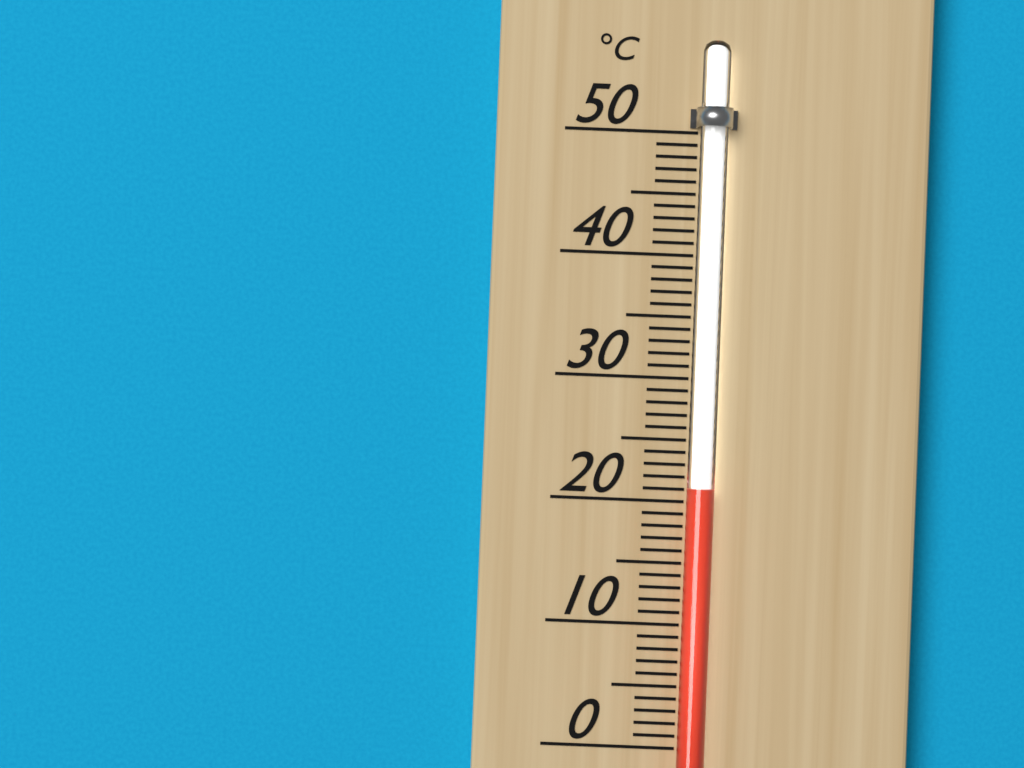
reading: 21 °C
